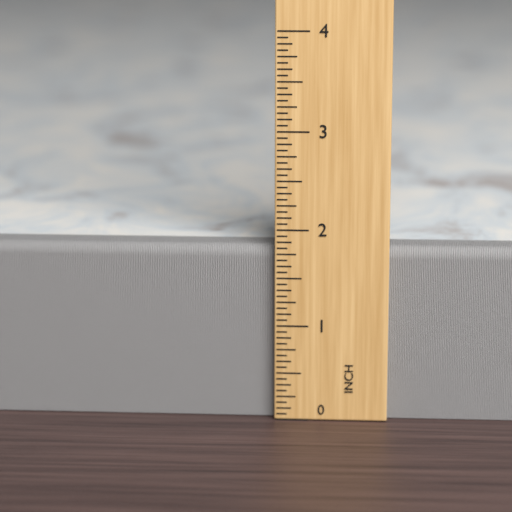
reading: 1.8125 in
